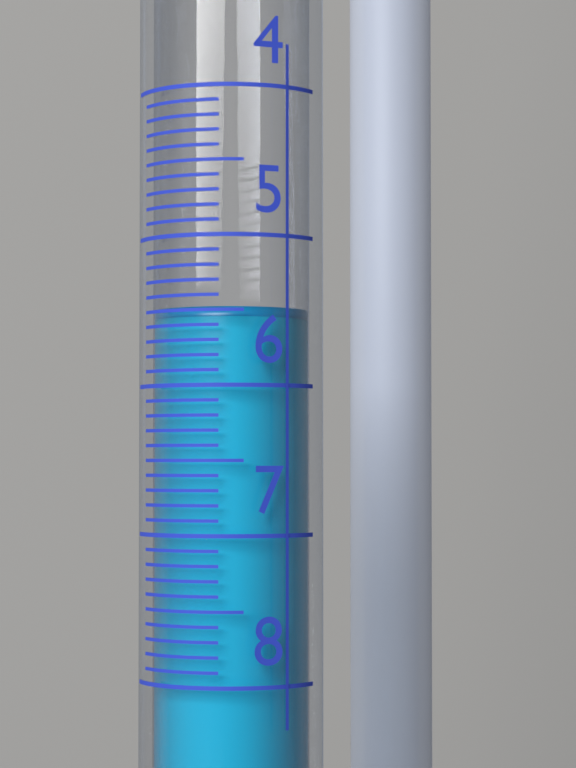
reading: 5.5 (no unit)
